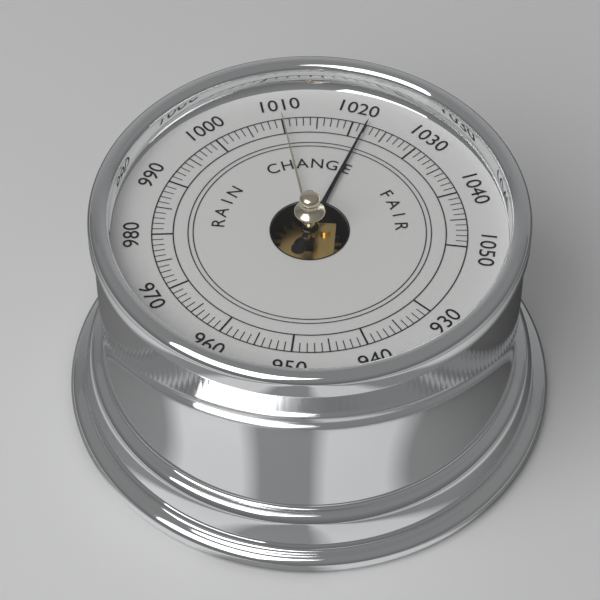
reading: 1022 (no unit)
